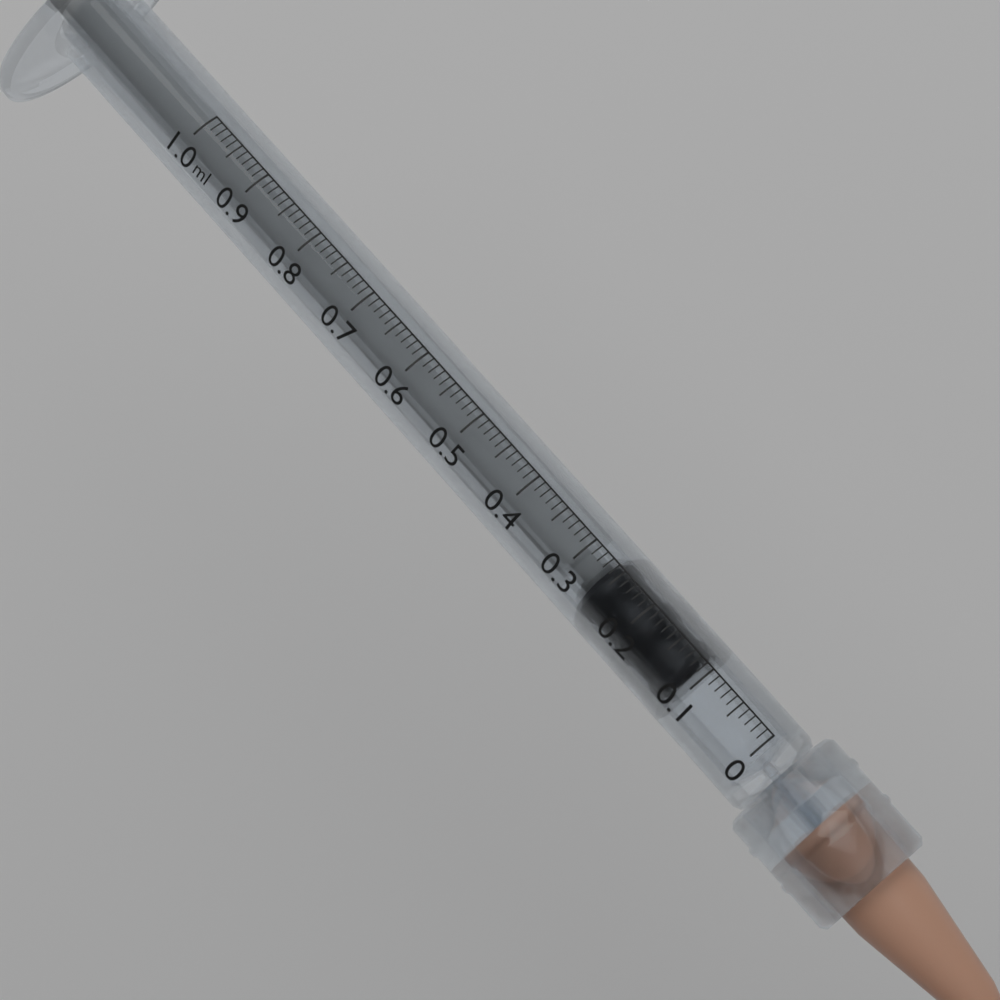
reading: 0.11 ml
